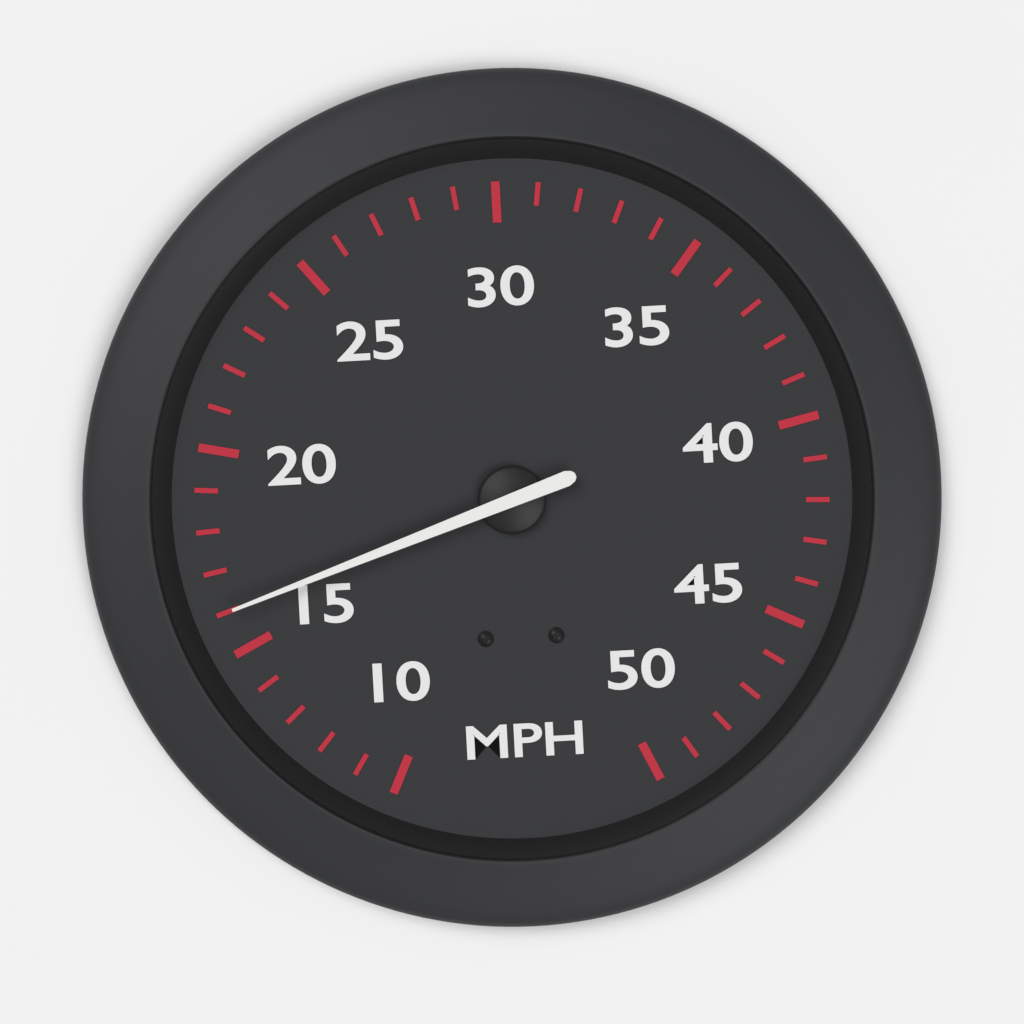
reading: 16 MPH
